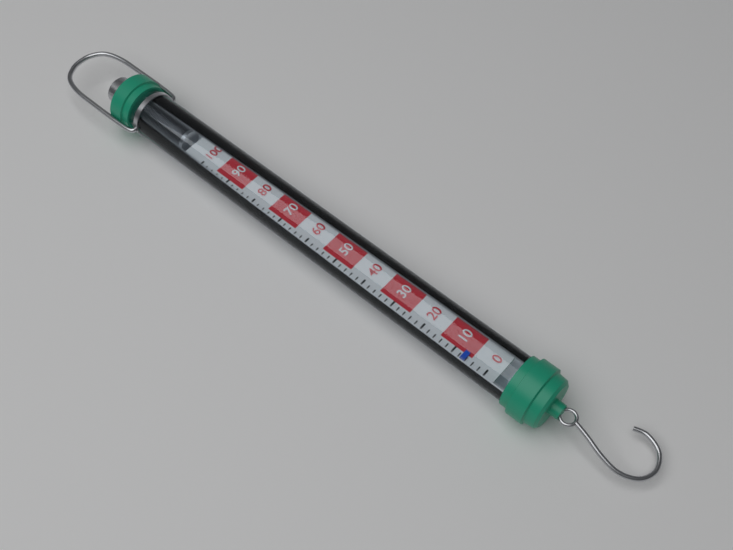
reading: 6 (no unit)
